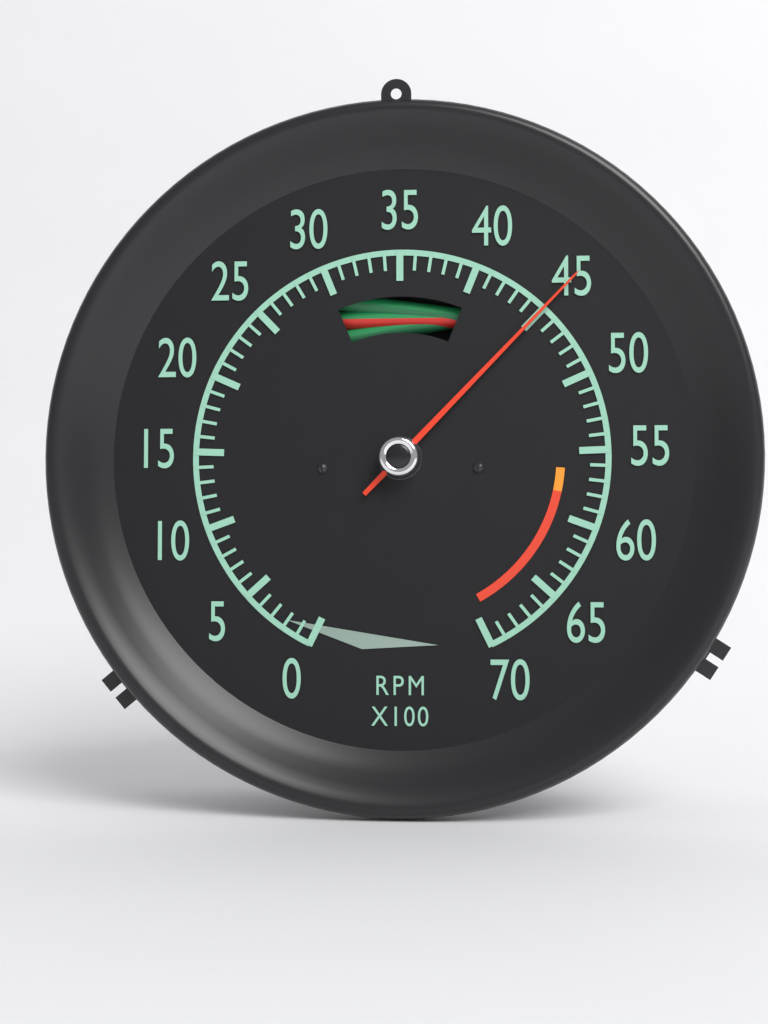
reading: 45 RPM x100
